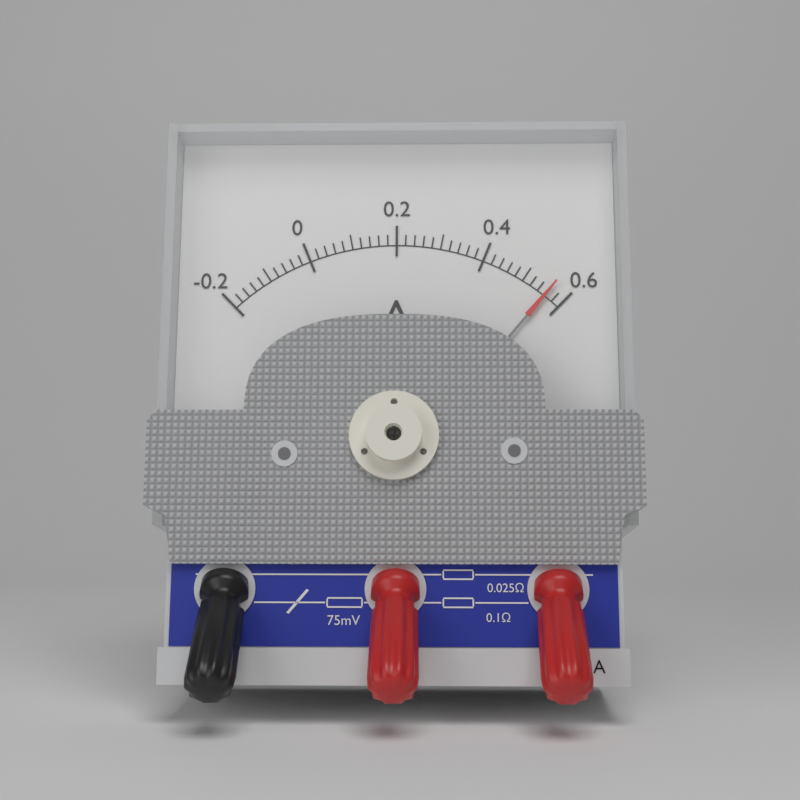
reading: 0.56 A
